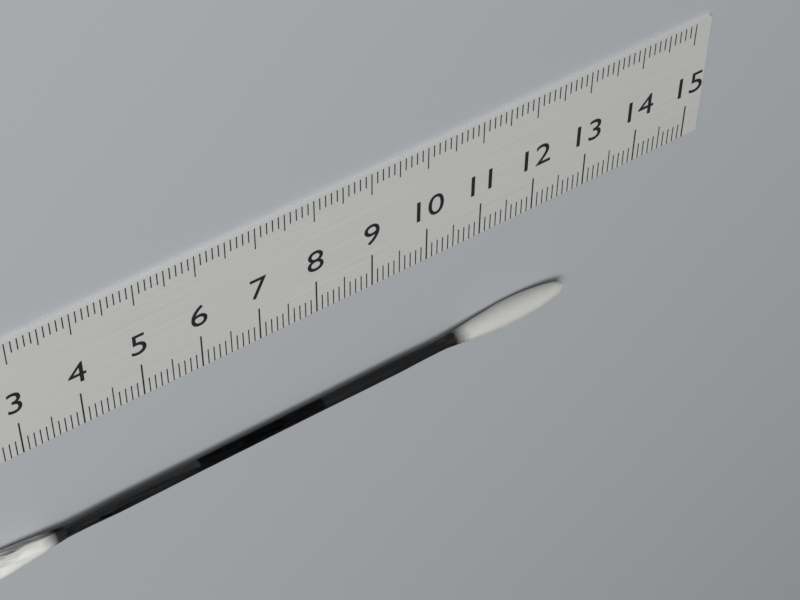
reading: 12.7 cm
